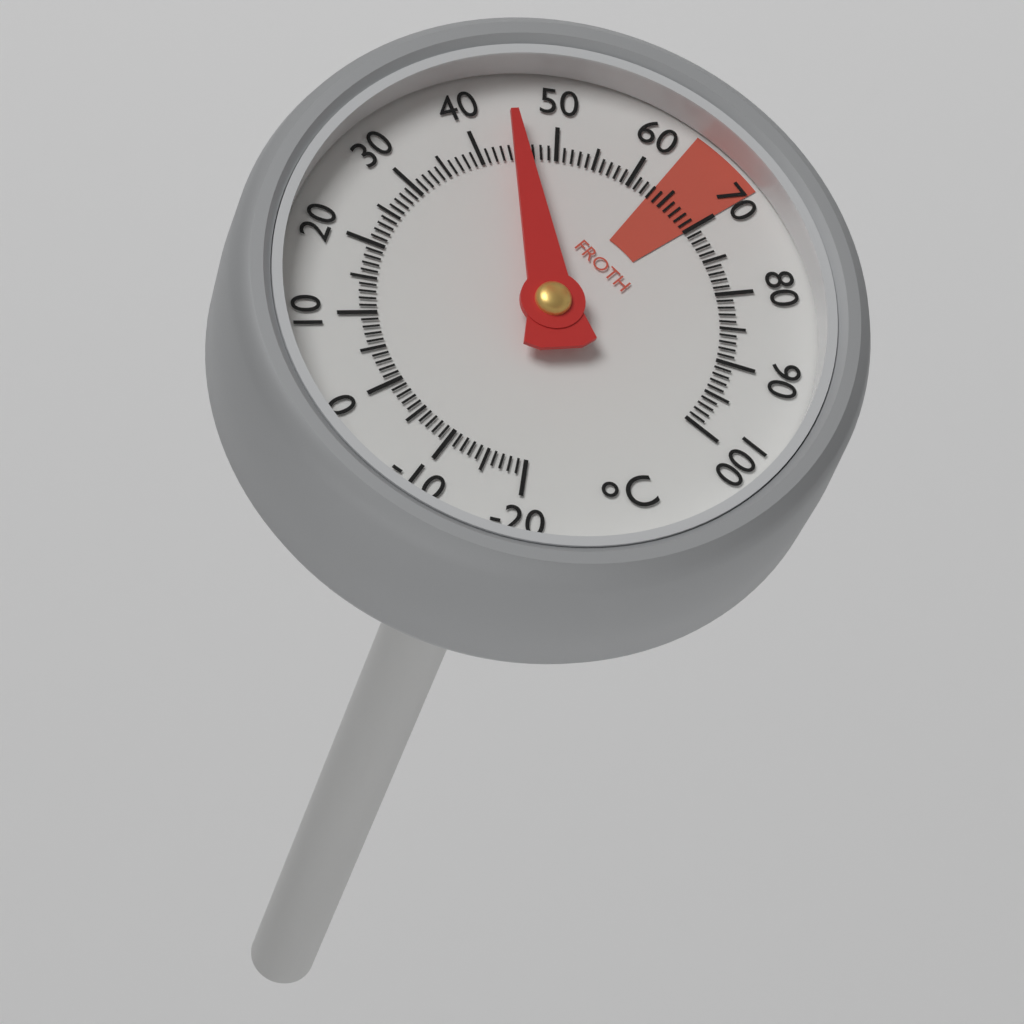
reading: 45 °C
